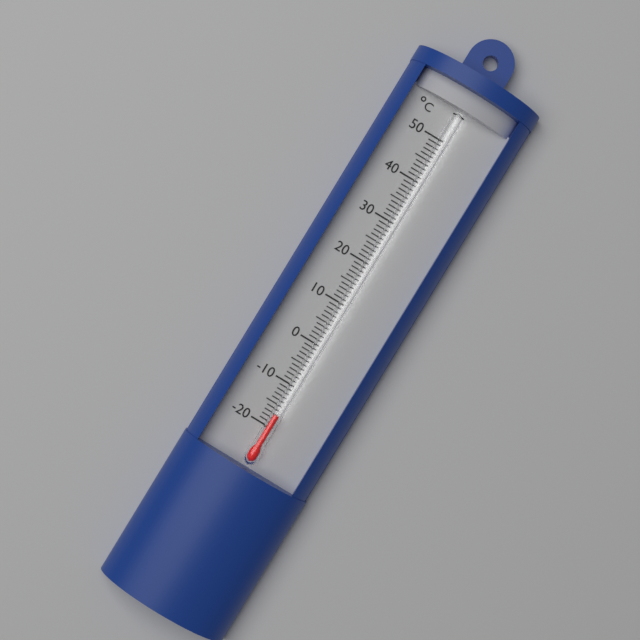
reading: -17 °C
